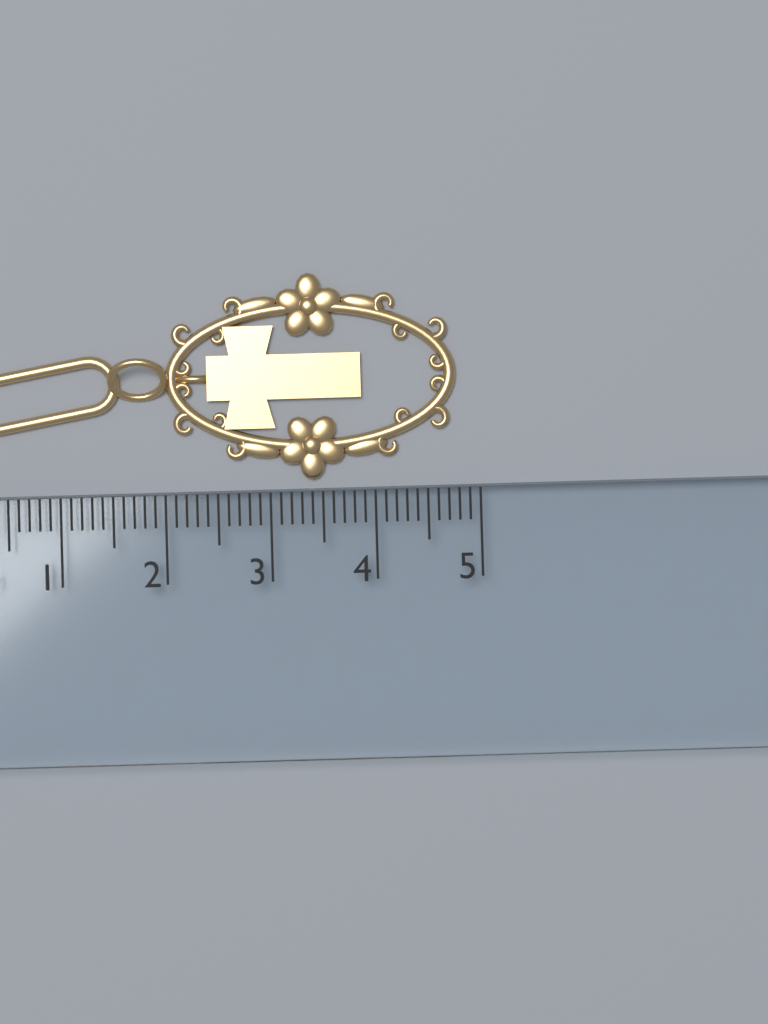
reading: 4.8 cm
